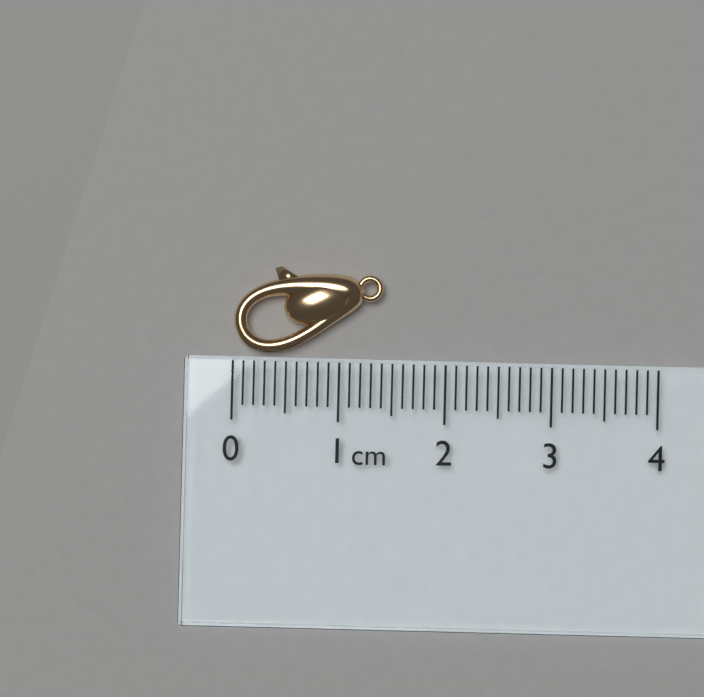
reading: 1.4 cm
